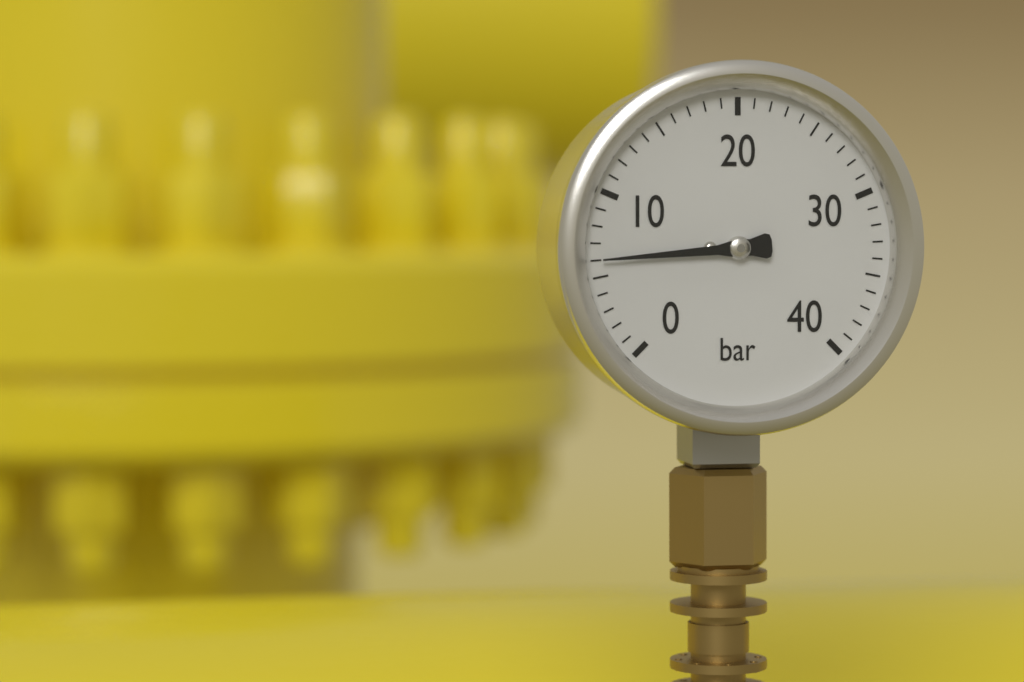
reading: 6 bar
